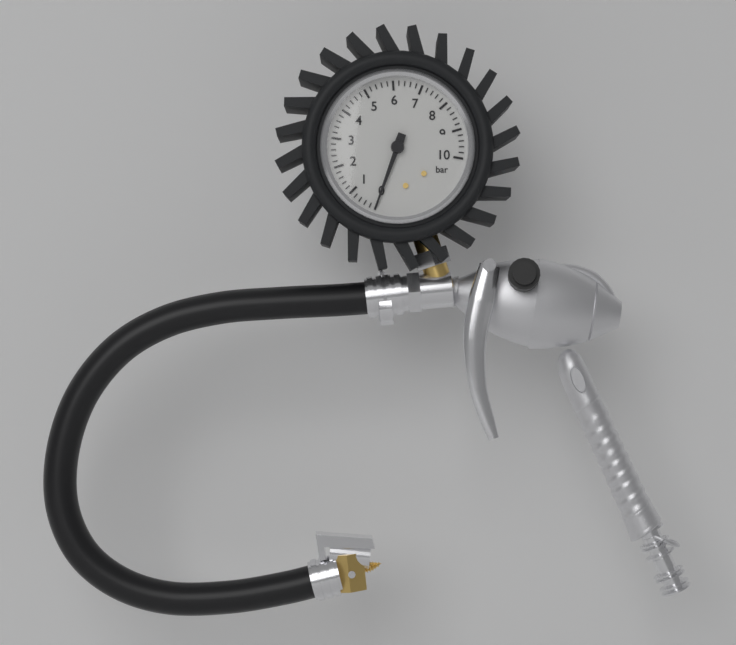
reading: 0.0 bar
